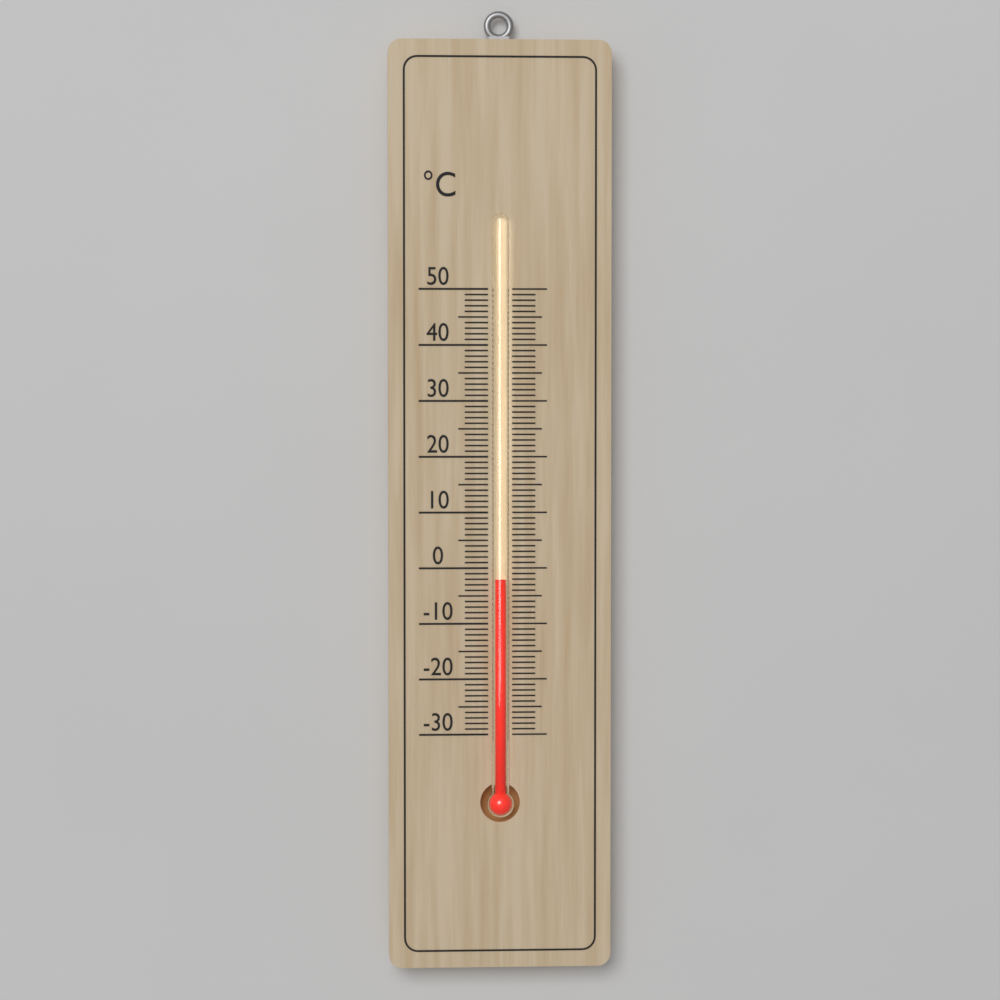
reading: -2 °C
